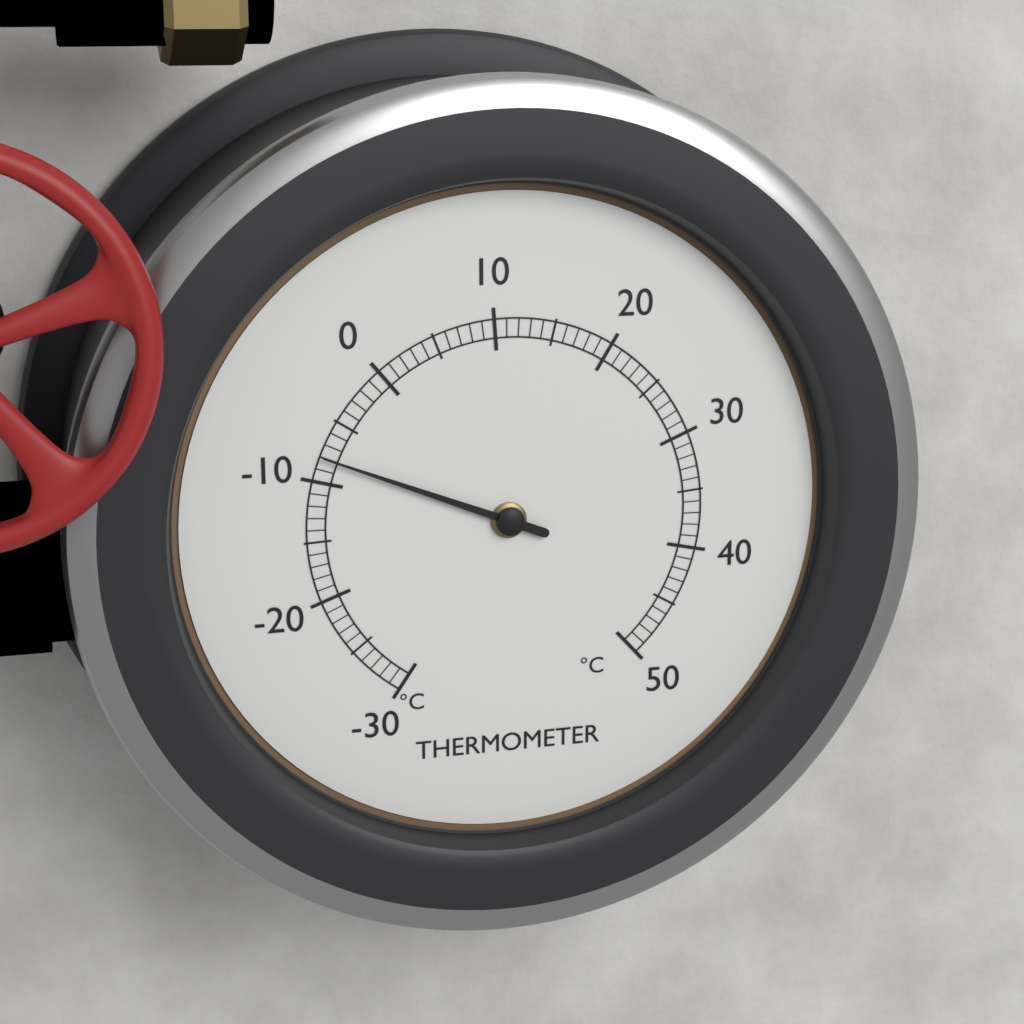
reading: -8 °C
